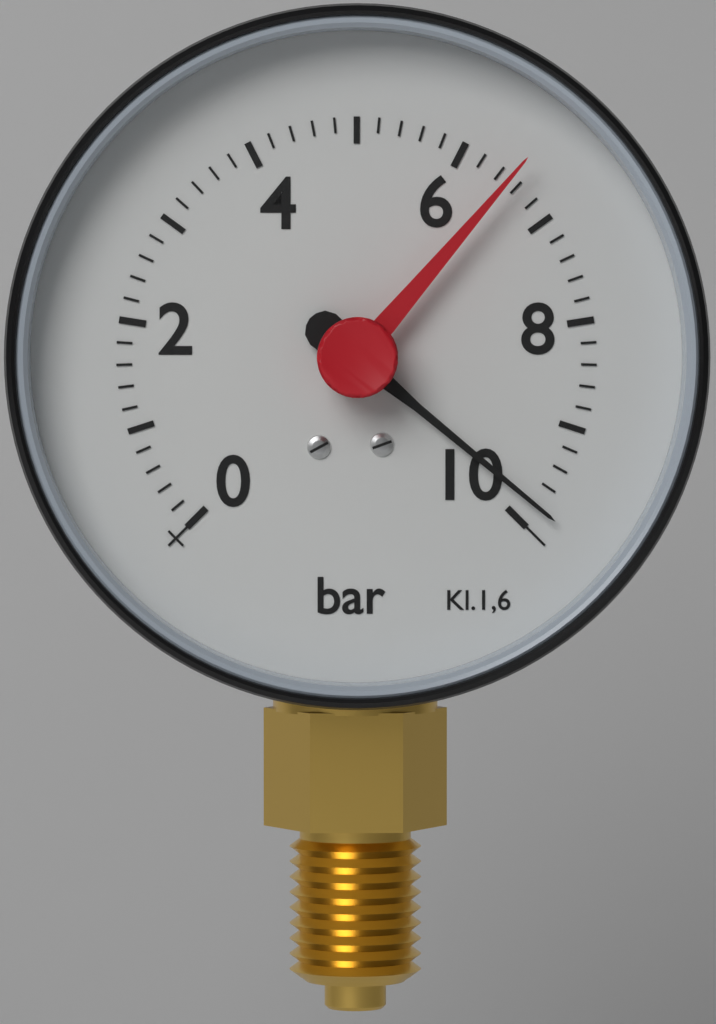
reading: 9.8 bar
